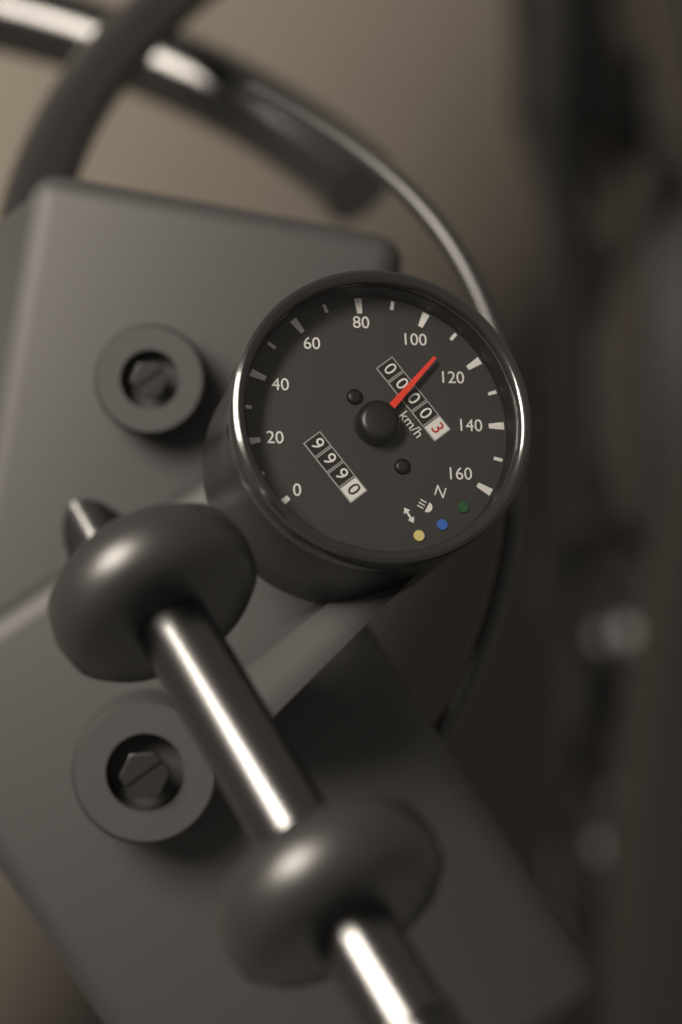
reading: 110 km/h
